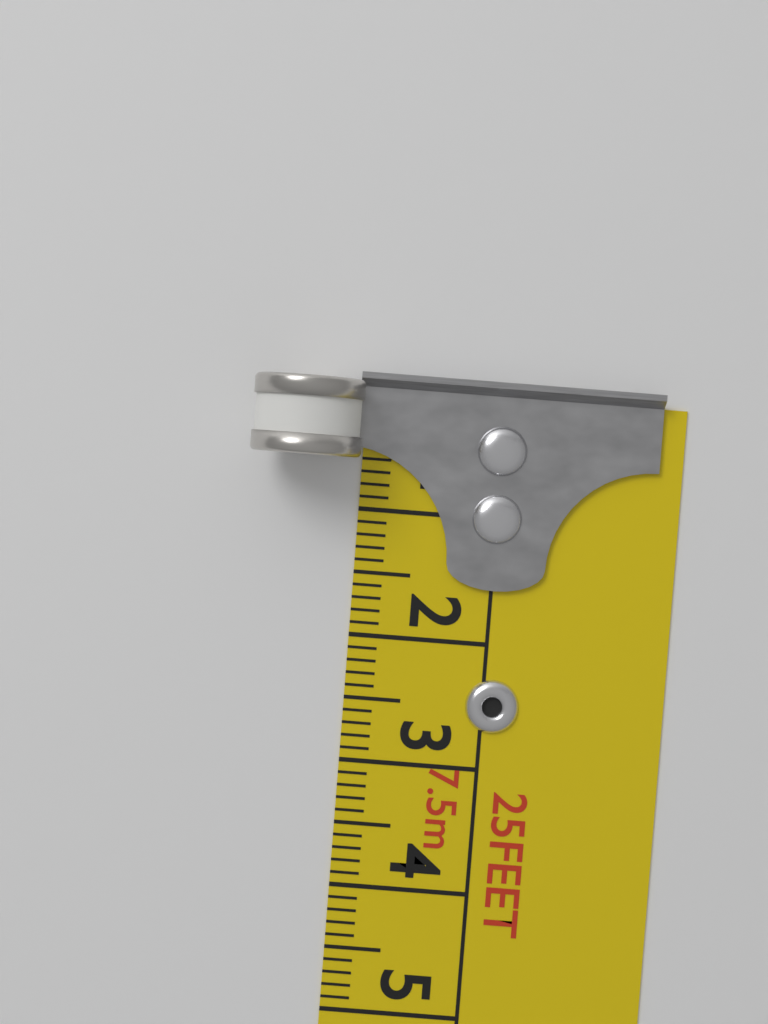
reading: 0.6 cm
